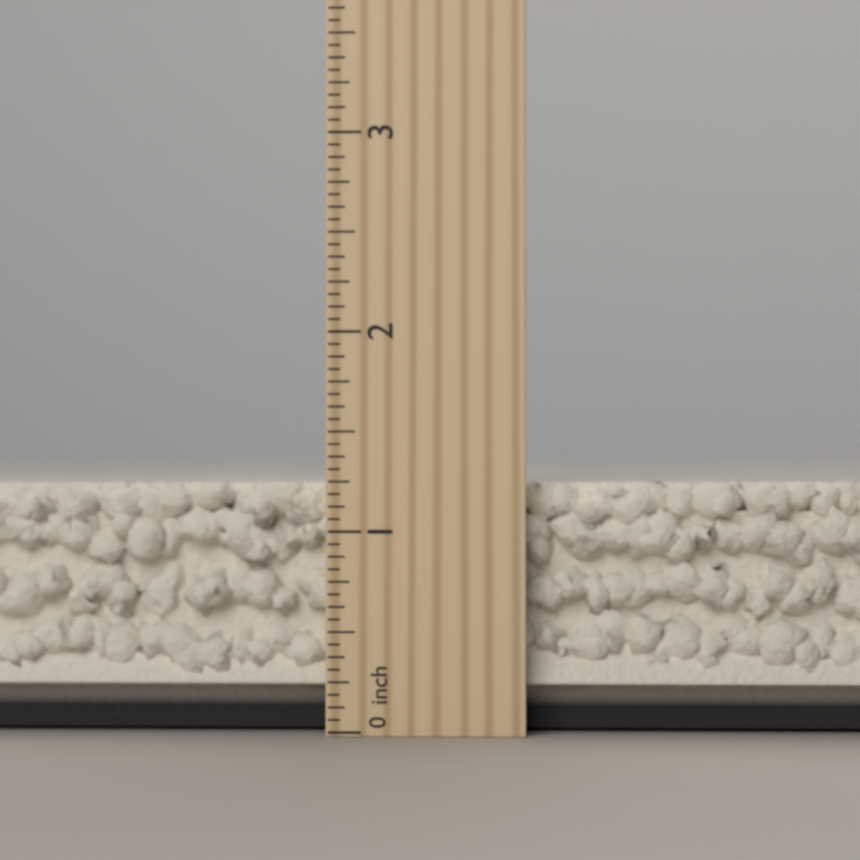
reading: 1.2500 inch
